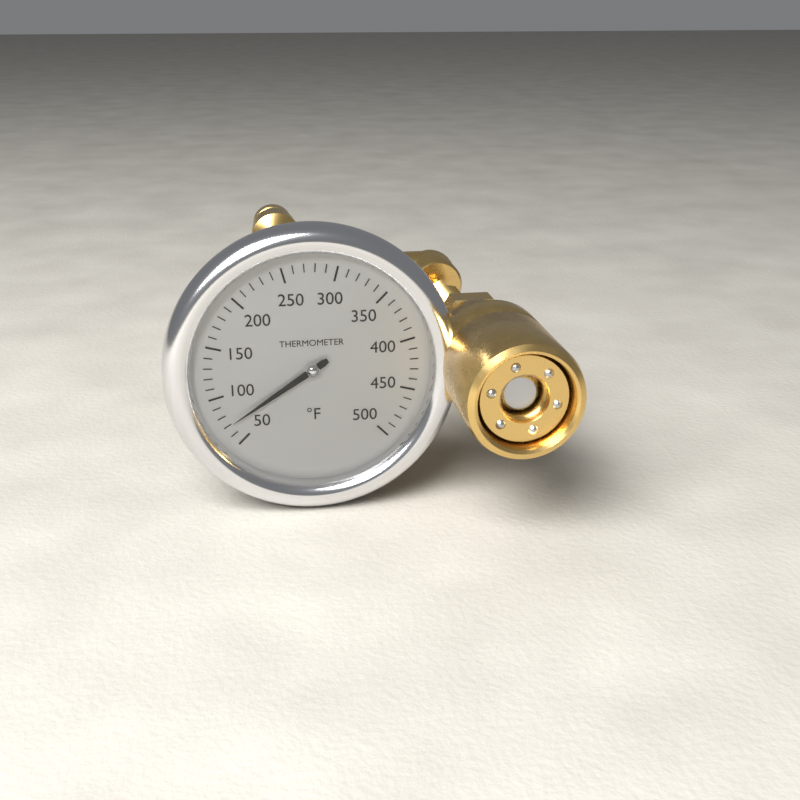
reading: 70 °F
